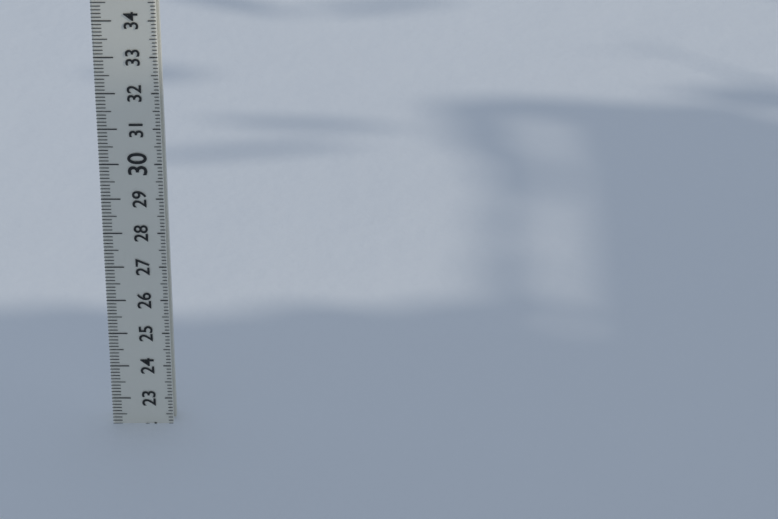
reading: 22.2 (no unit)
